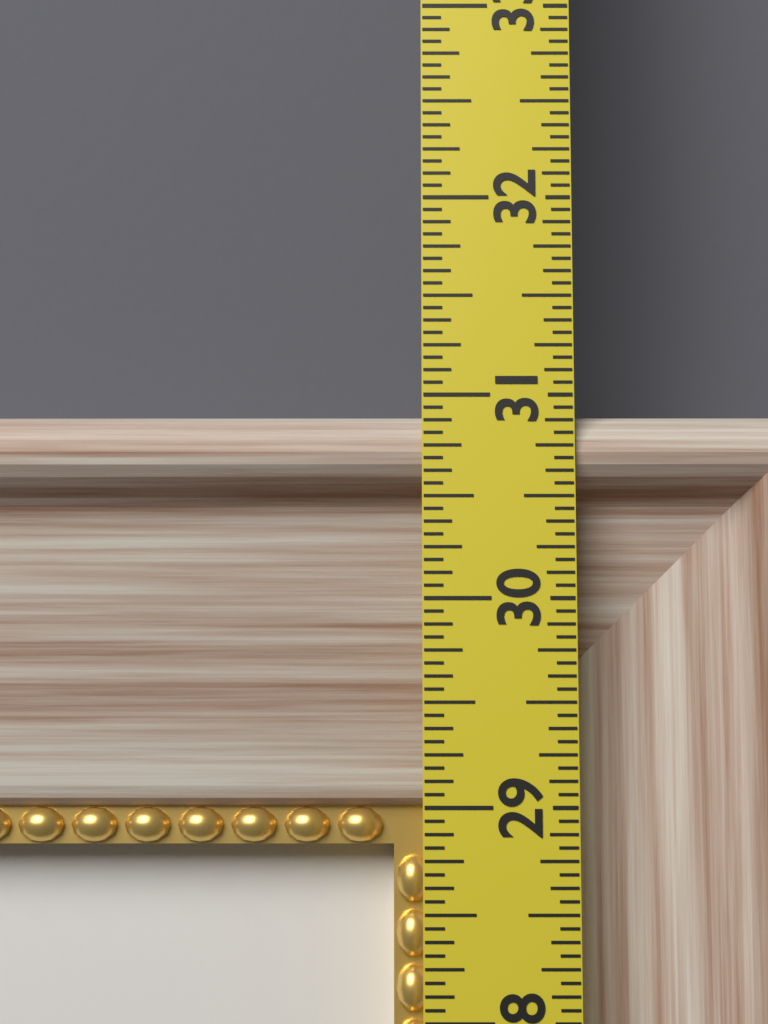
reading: 30.9375 in
